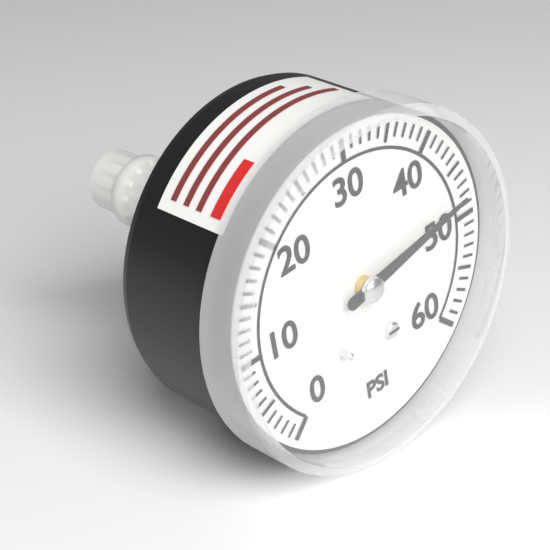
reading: 48 psi
